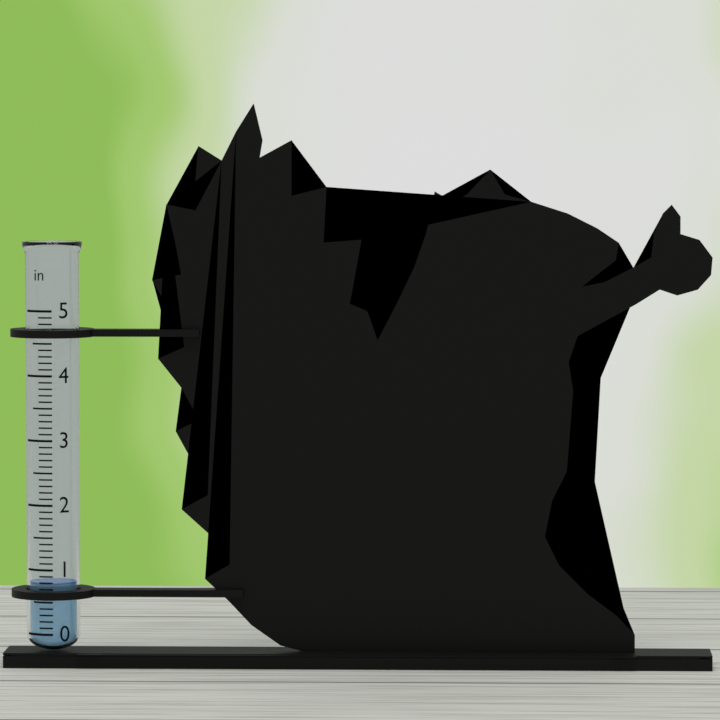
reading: 0.8 in
